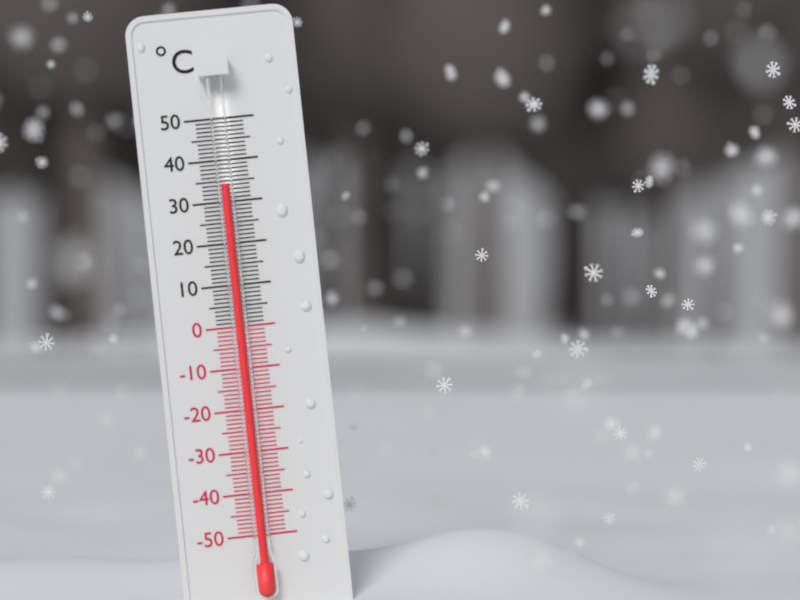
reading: 34 °C
